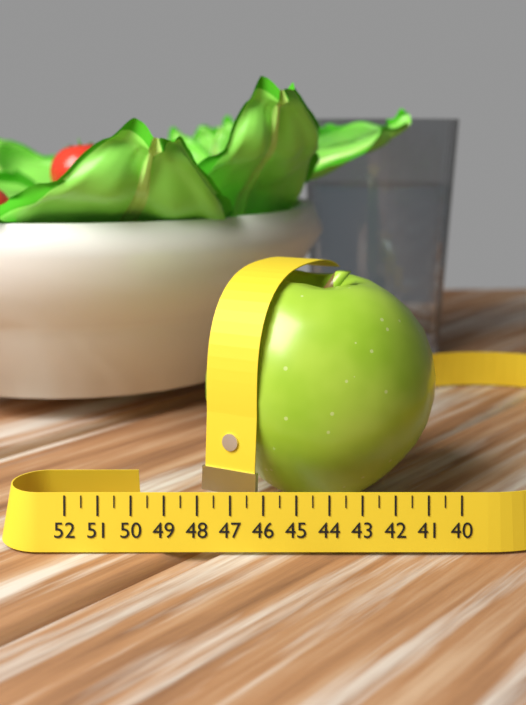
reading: 48.0 (no unit)
